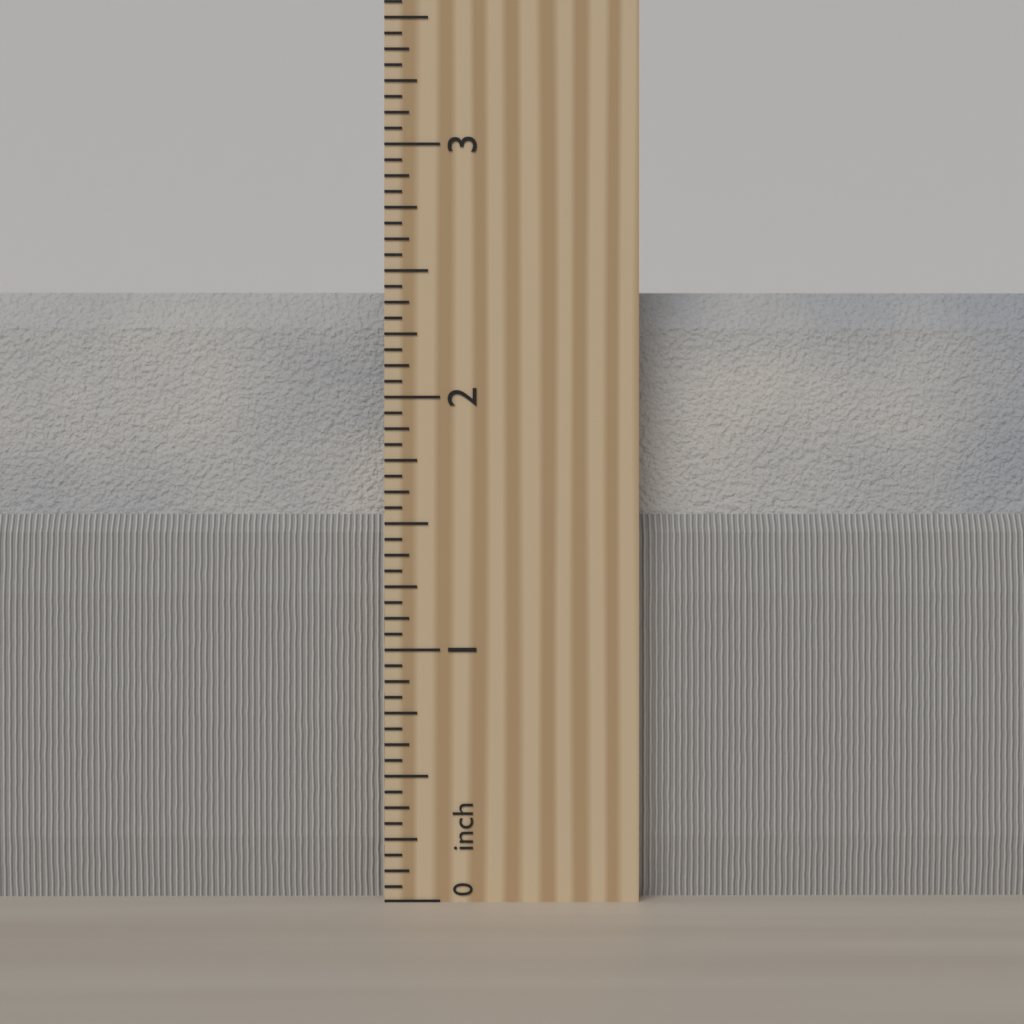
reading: 2.4375 inch
